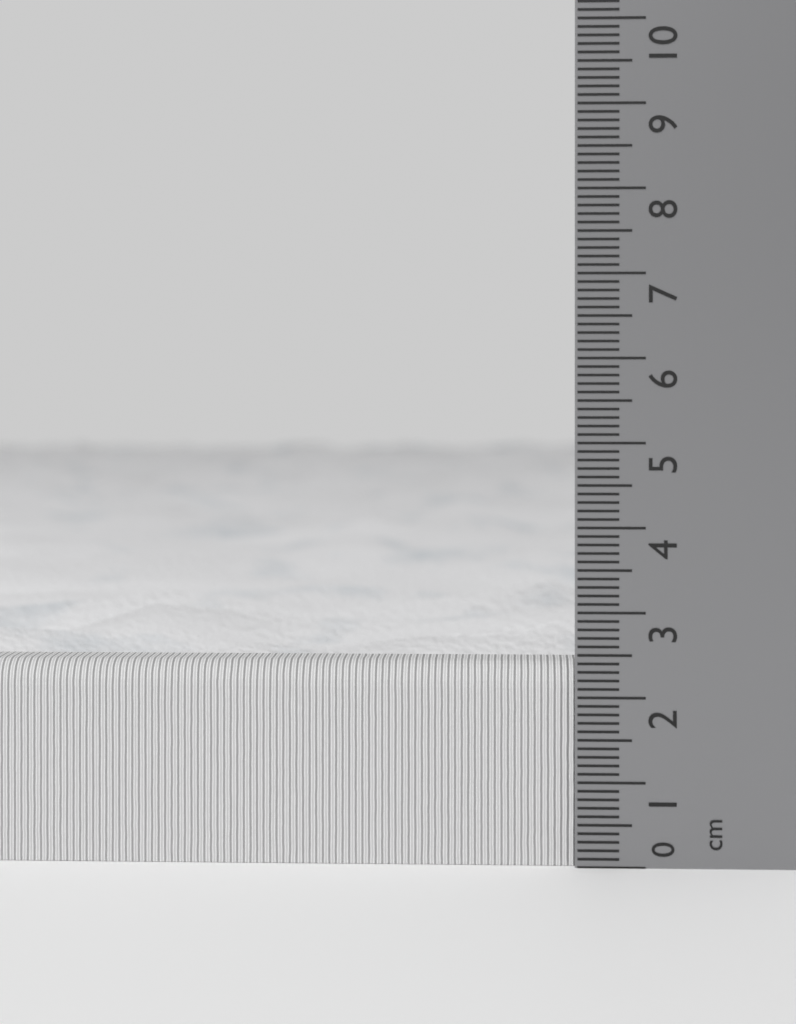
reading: 2.4 cm
